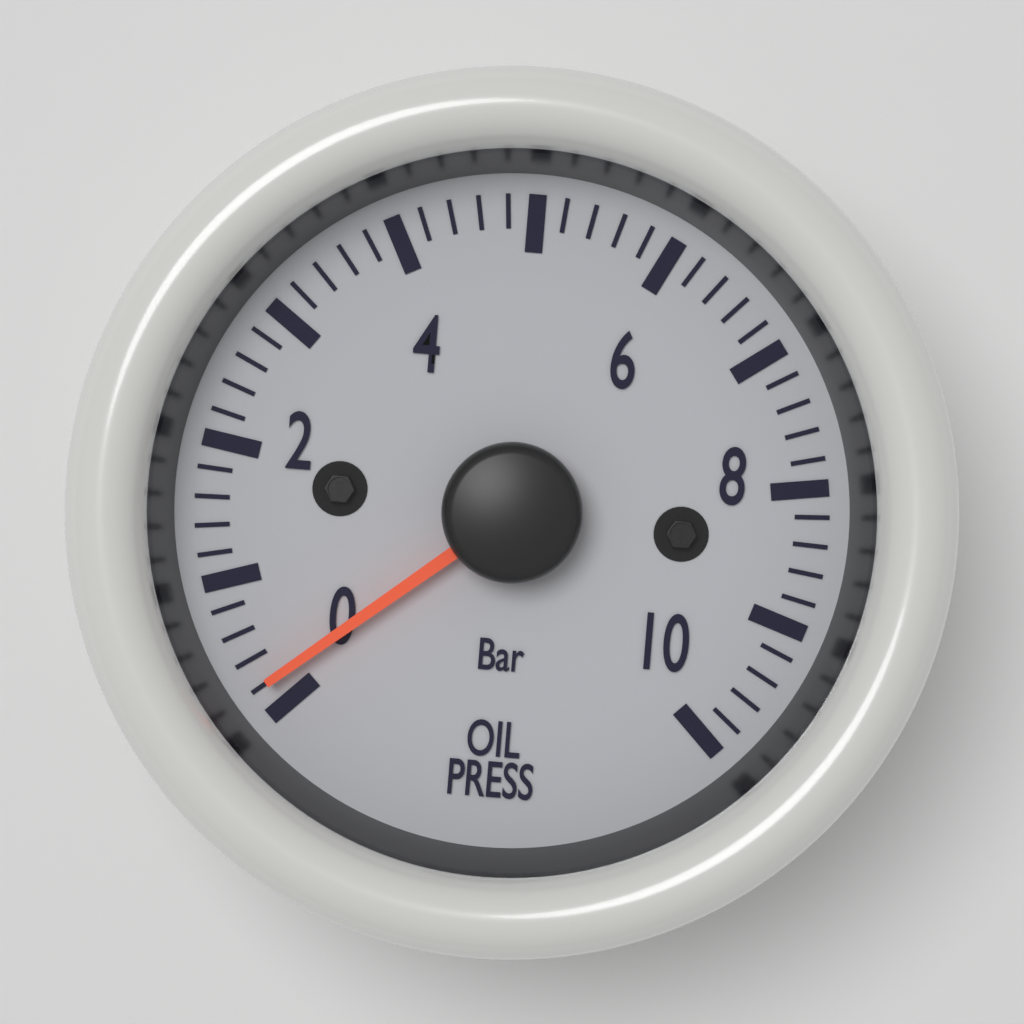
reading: 0.2 bar
